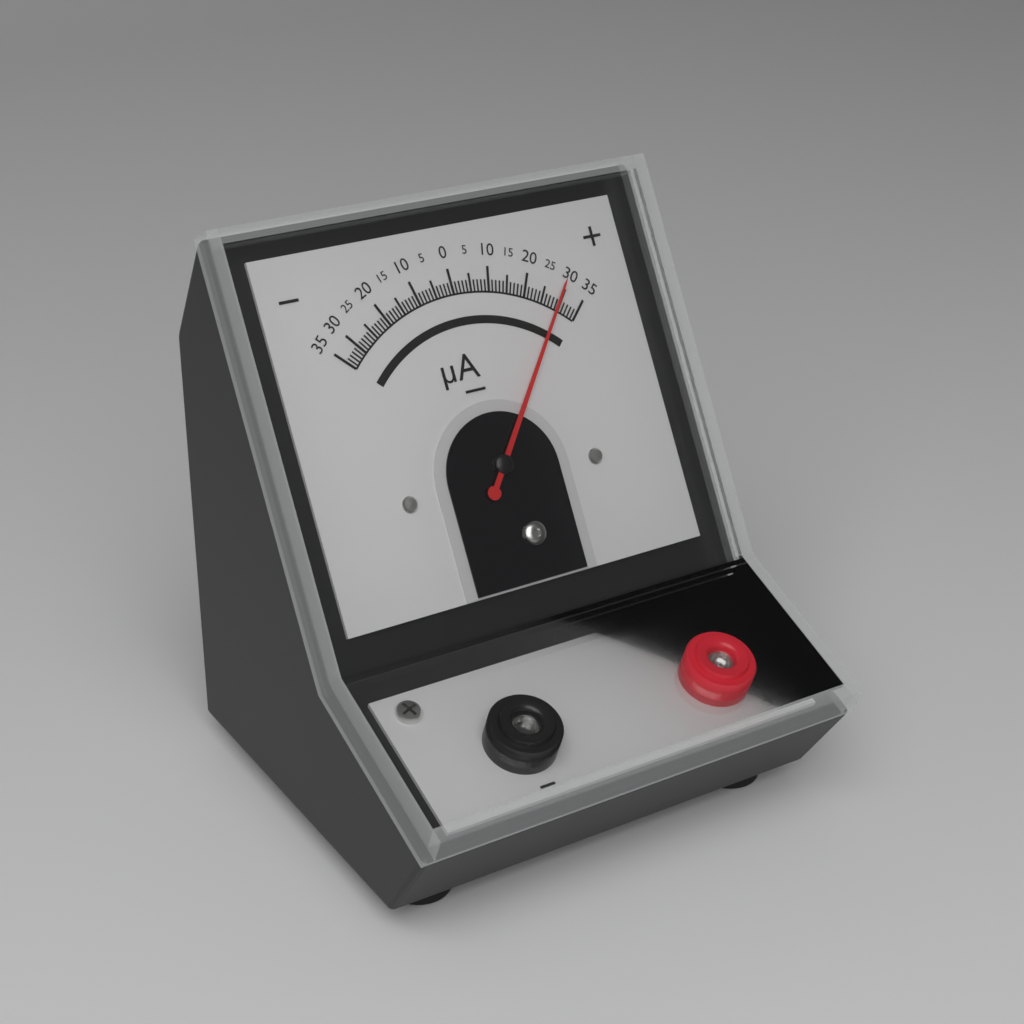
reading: 29 µA
